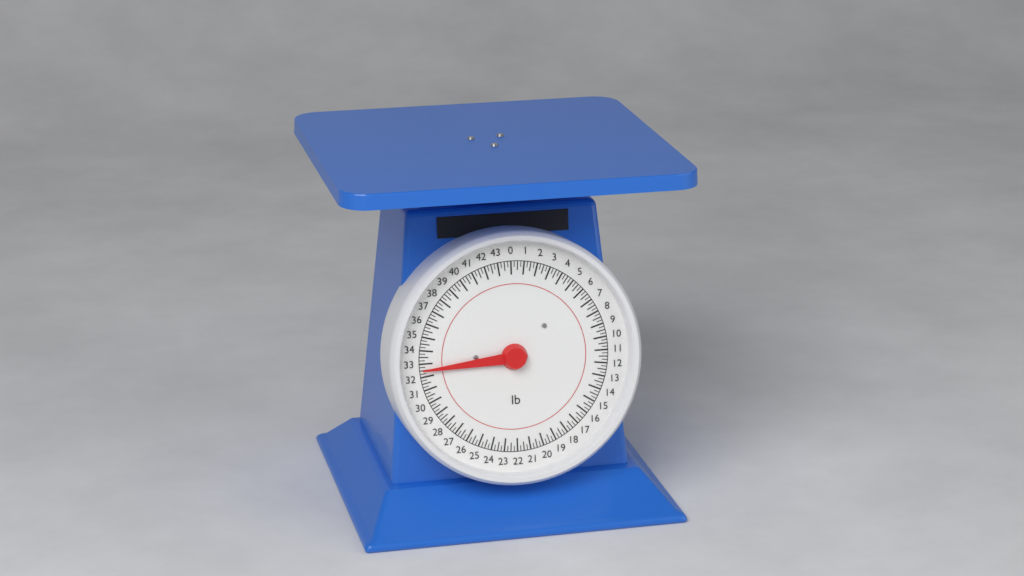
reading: 32.50 lb
